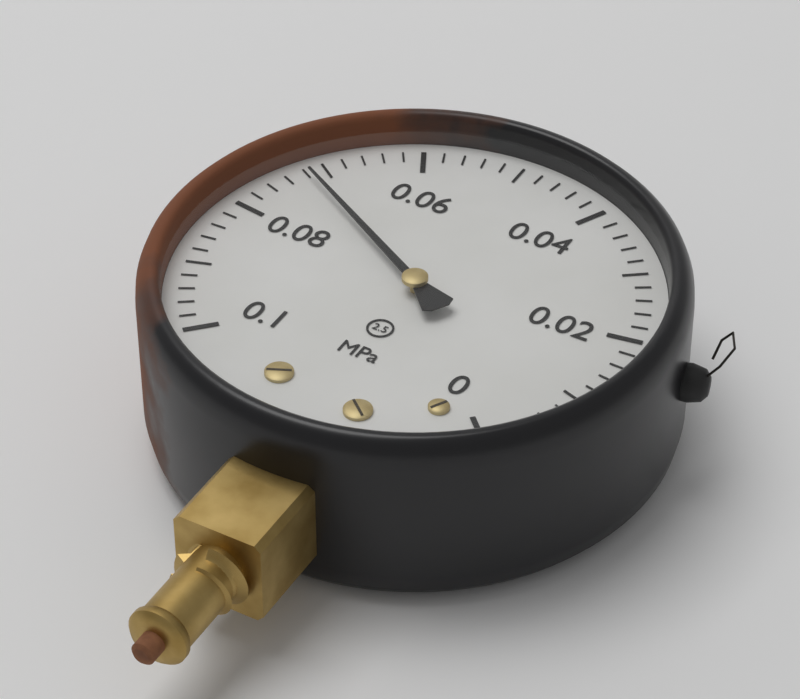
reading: 0.072 MPa
